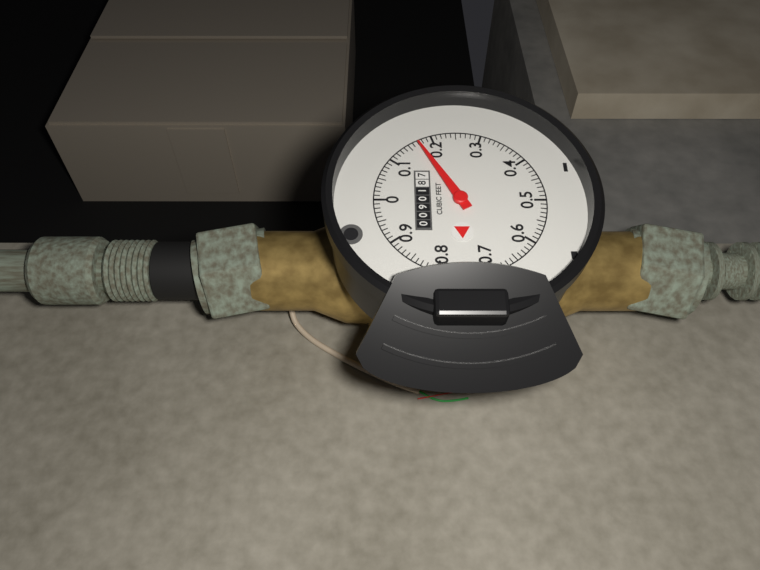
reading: 0.17 cubic feet
